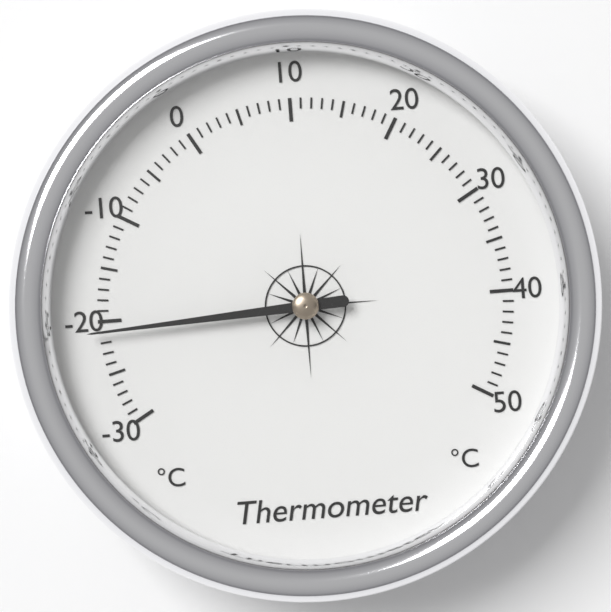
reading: -21 °C
